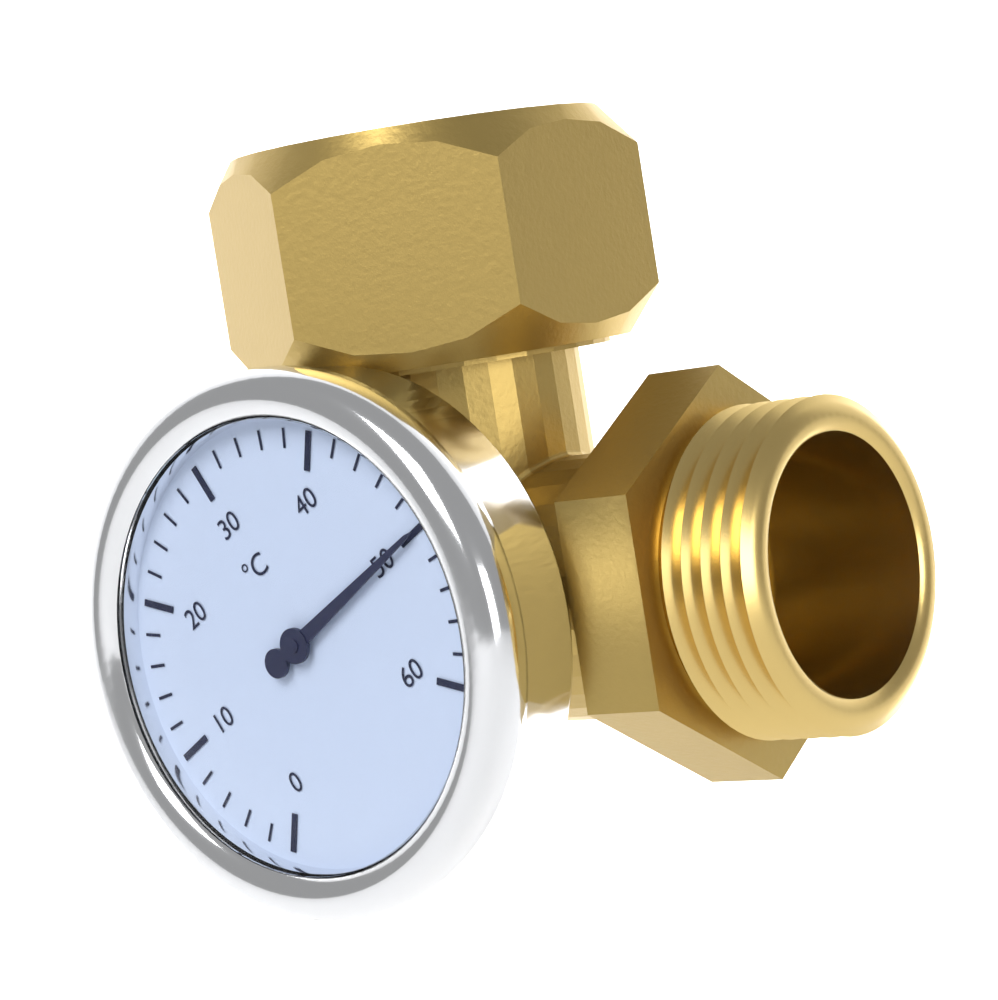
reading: 50 °C
